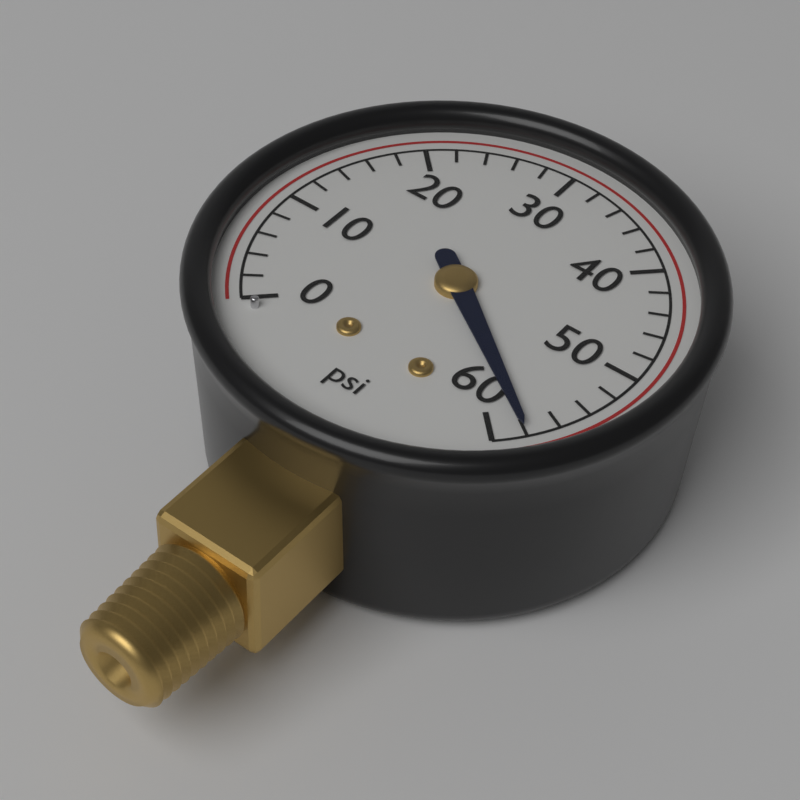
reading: 58 psi
